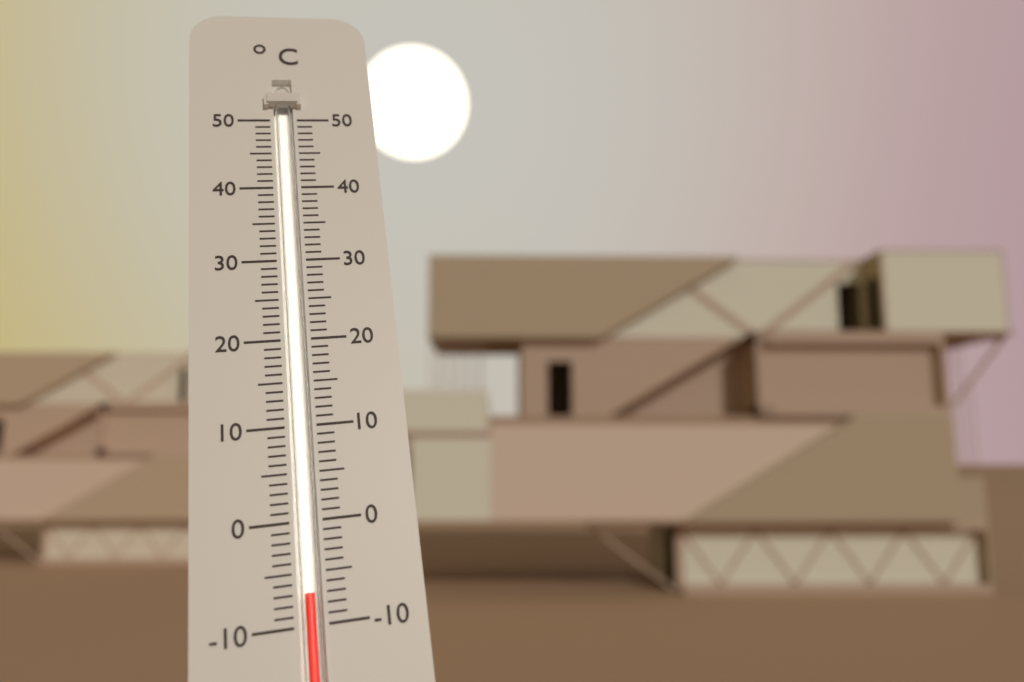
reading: -7 °C
